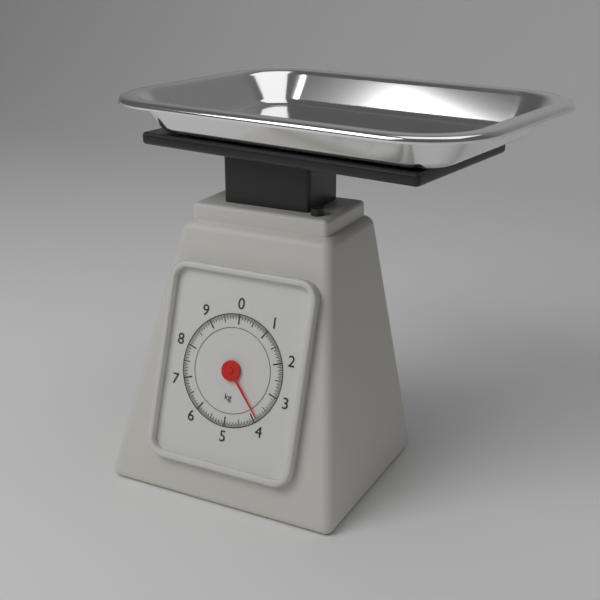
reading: 3.85 kg
